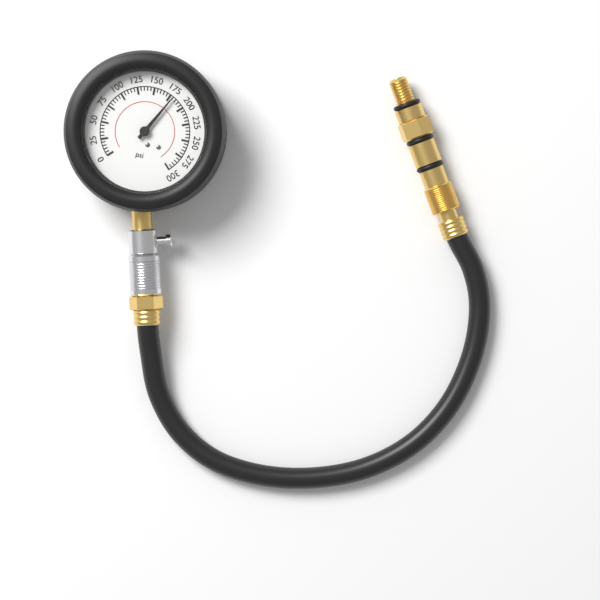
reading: 180 psi
